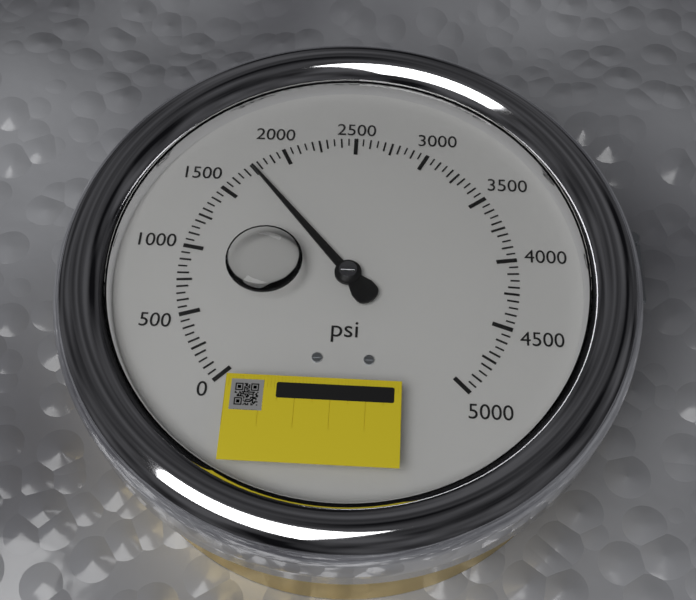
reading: 1750 psi
